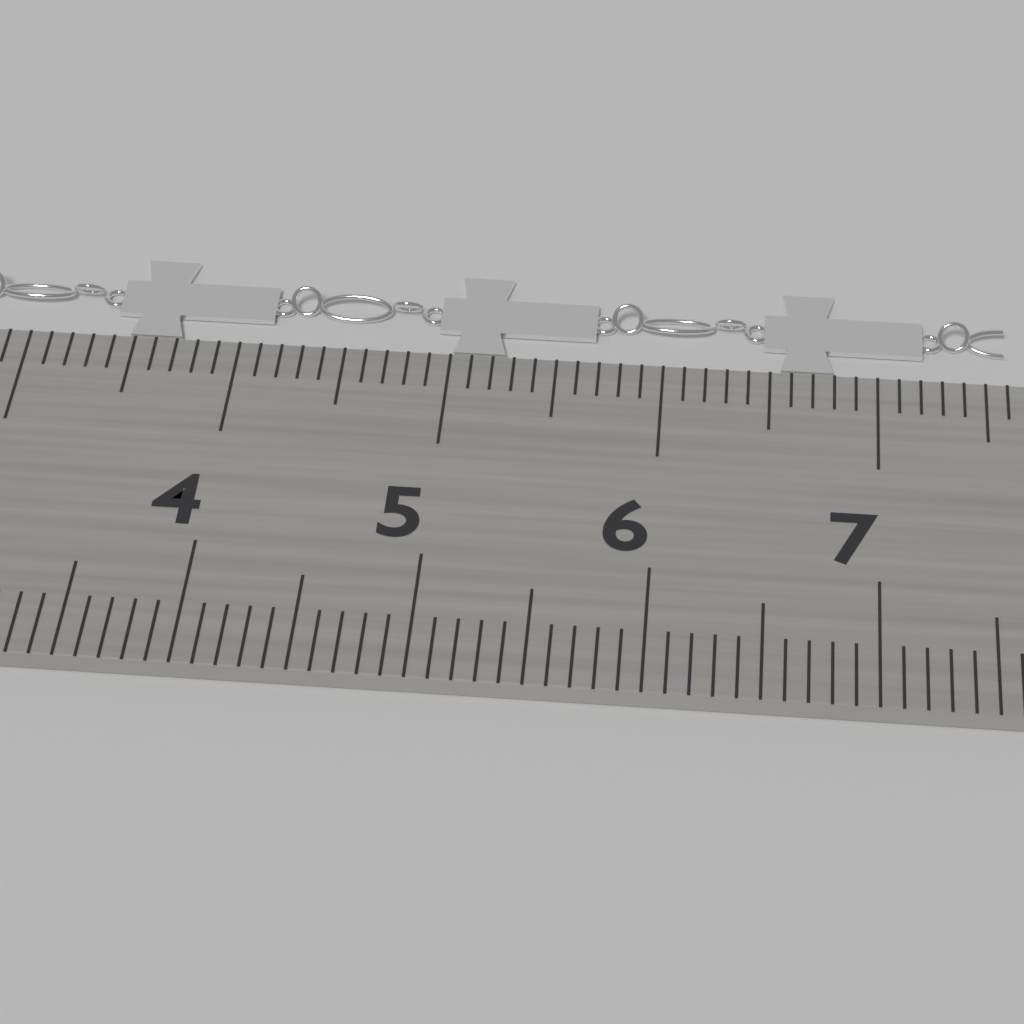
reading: 7.6 cm
